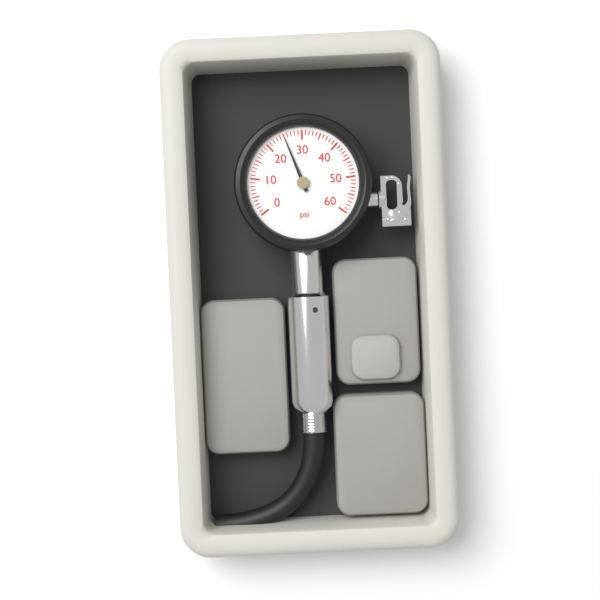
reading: 25 psi
